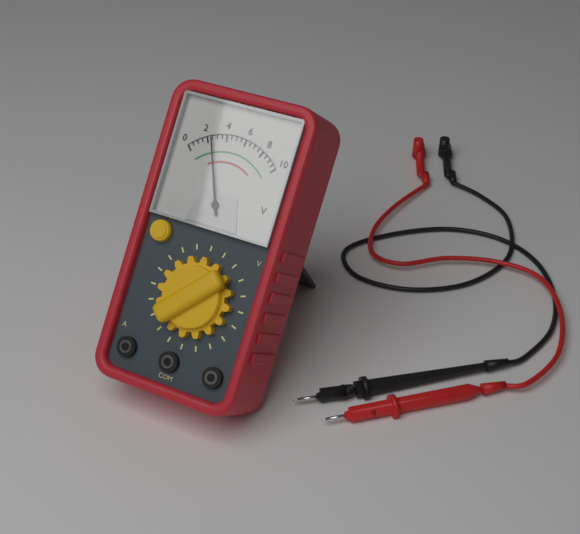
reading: 2.5 V
